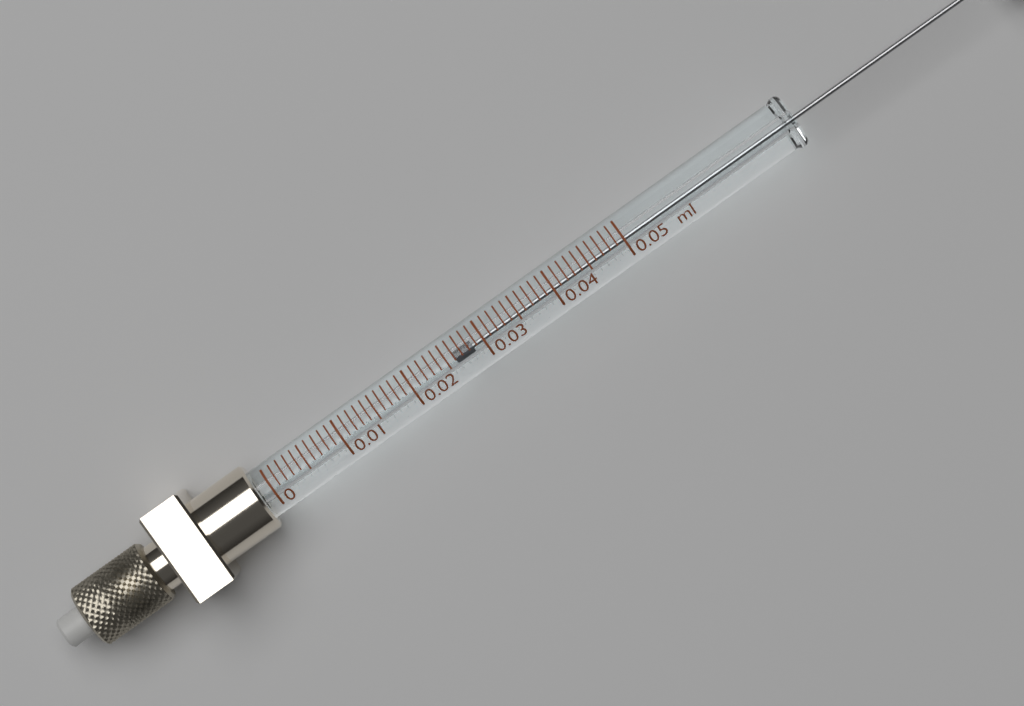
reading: 0.026 ml
